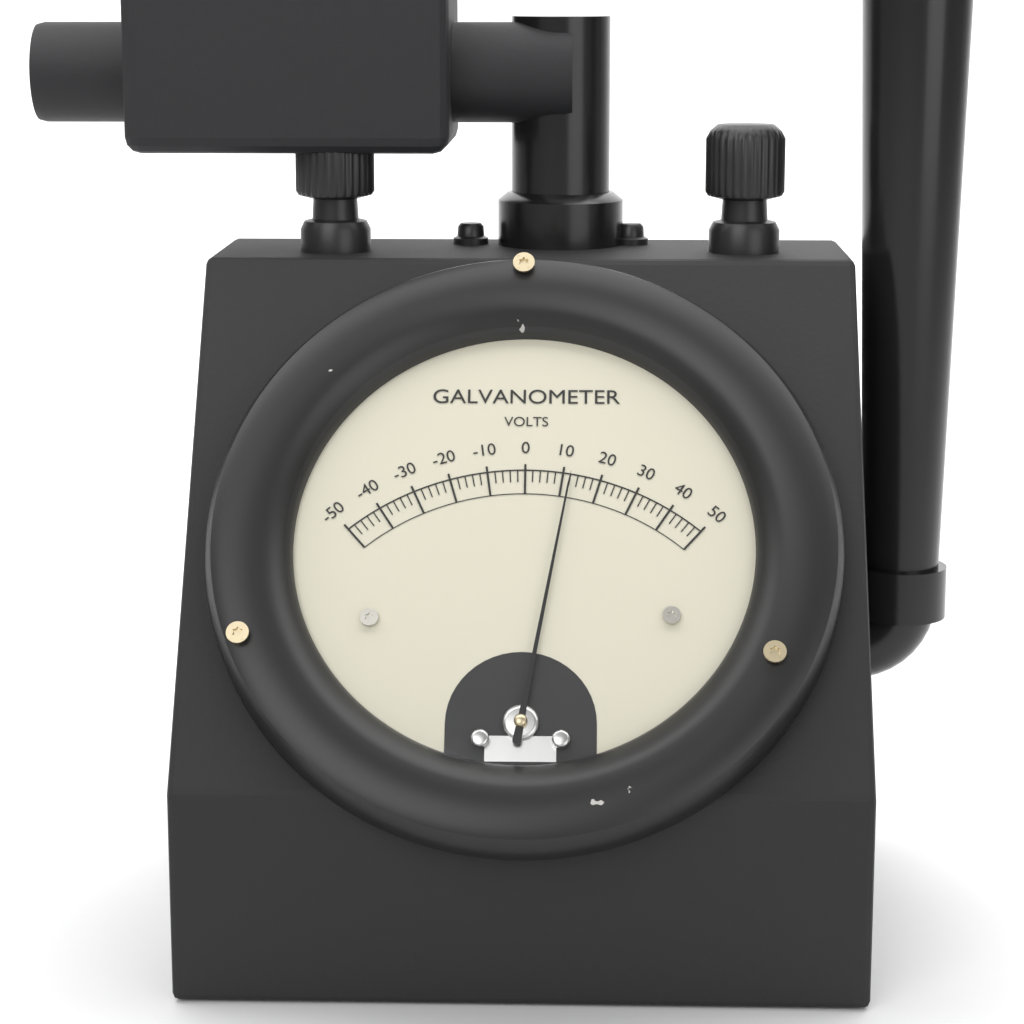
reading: 12 V
